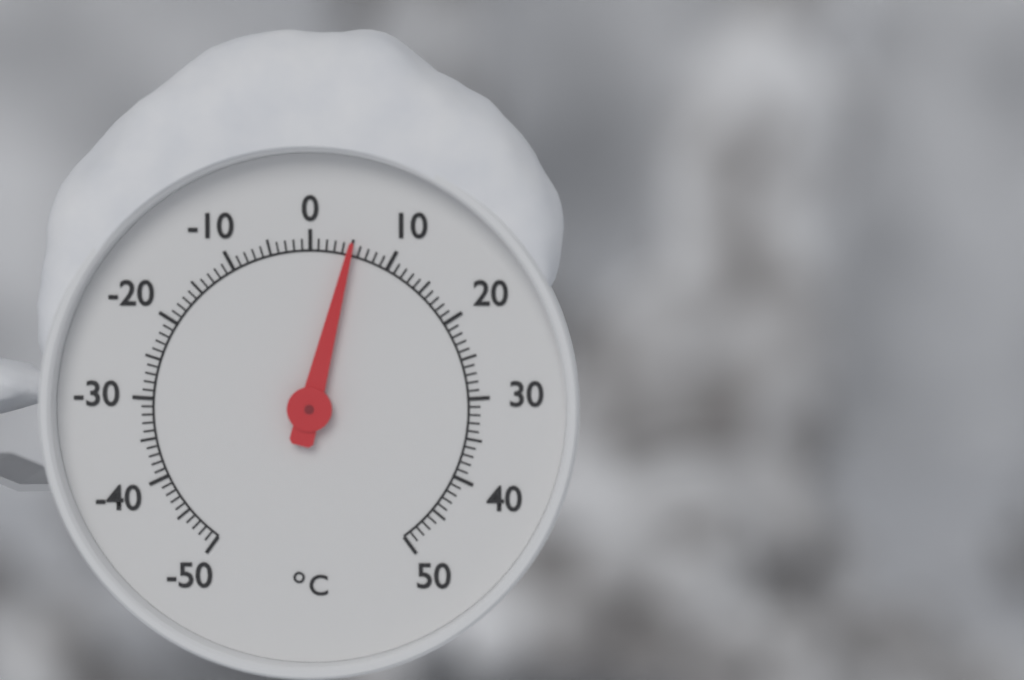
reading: 5 °C
